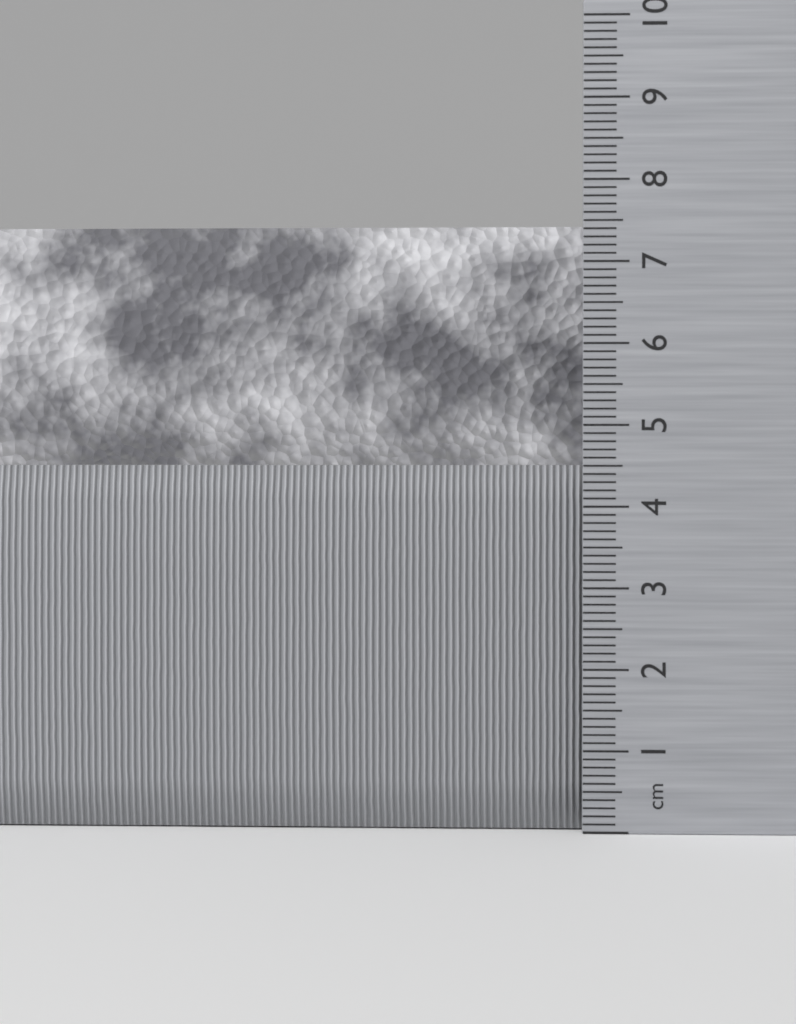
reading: 7.5 cm
